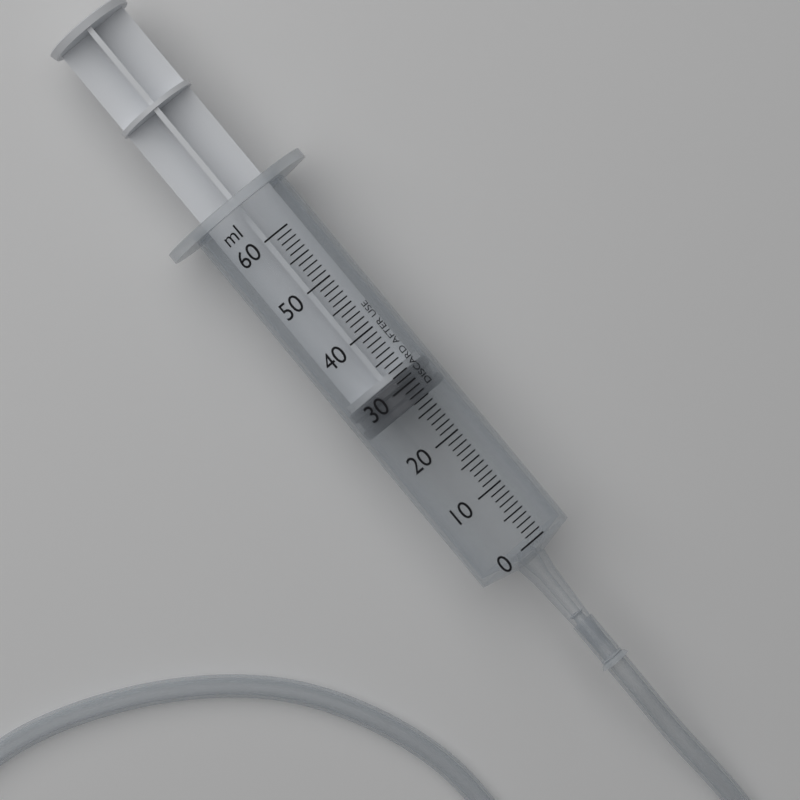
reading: 27 ml
